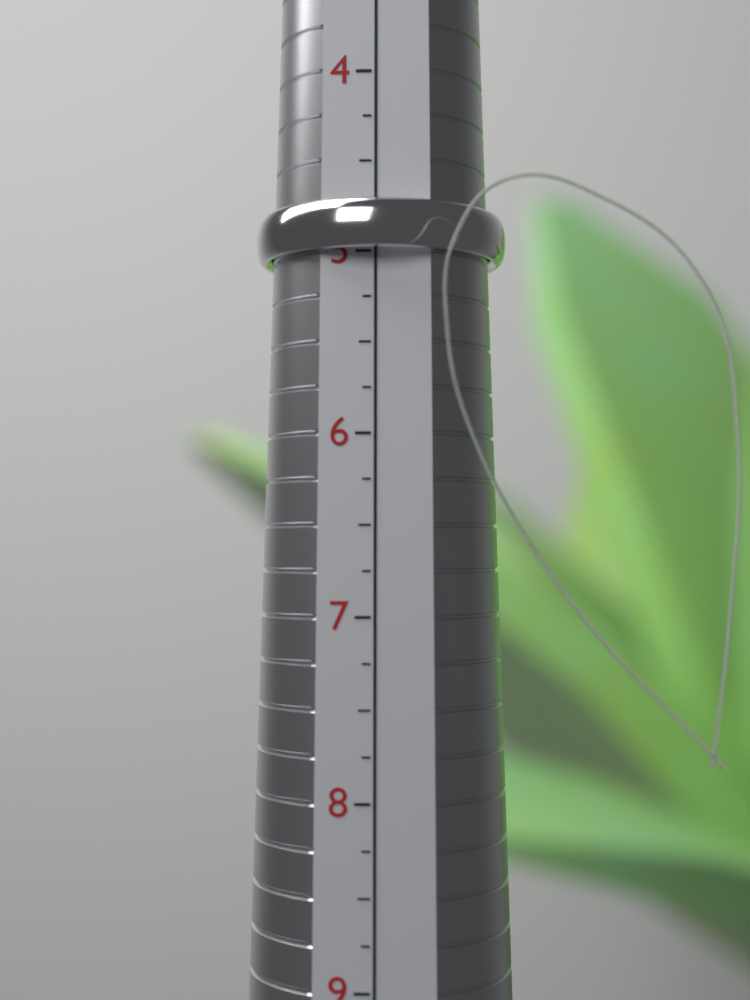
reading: 5.00 (no unit)
